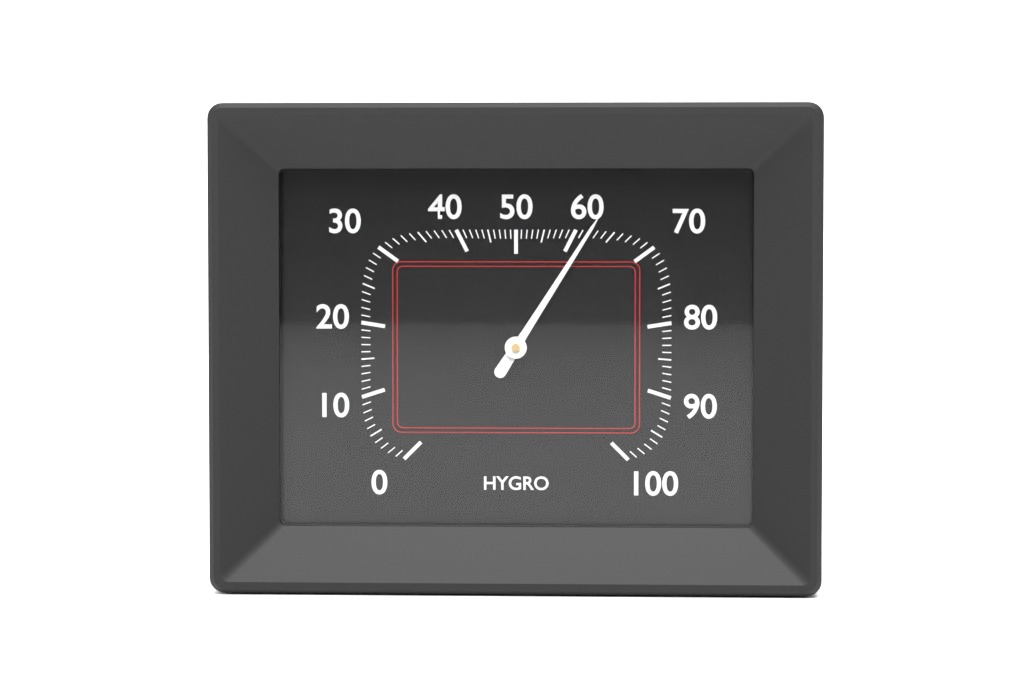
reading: 62 %
